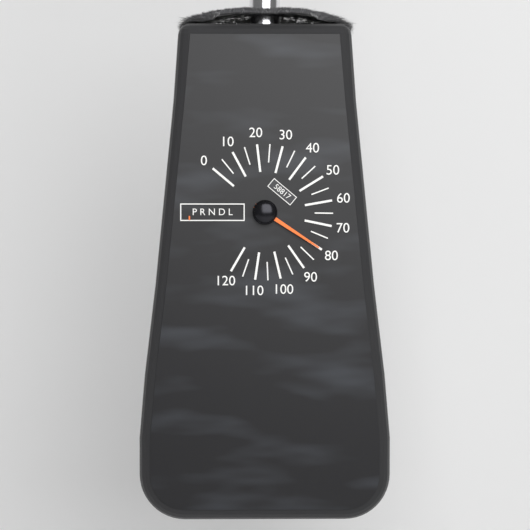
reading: 80 (no unit)
